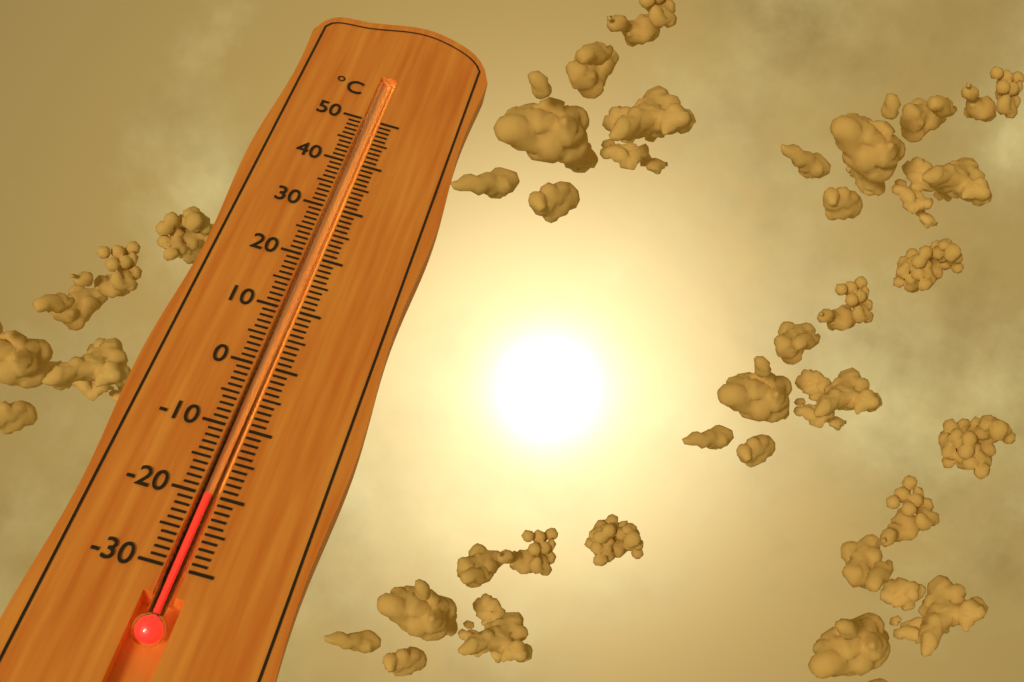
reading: -20 °C
